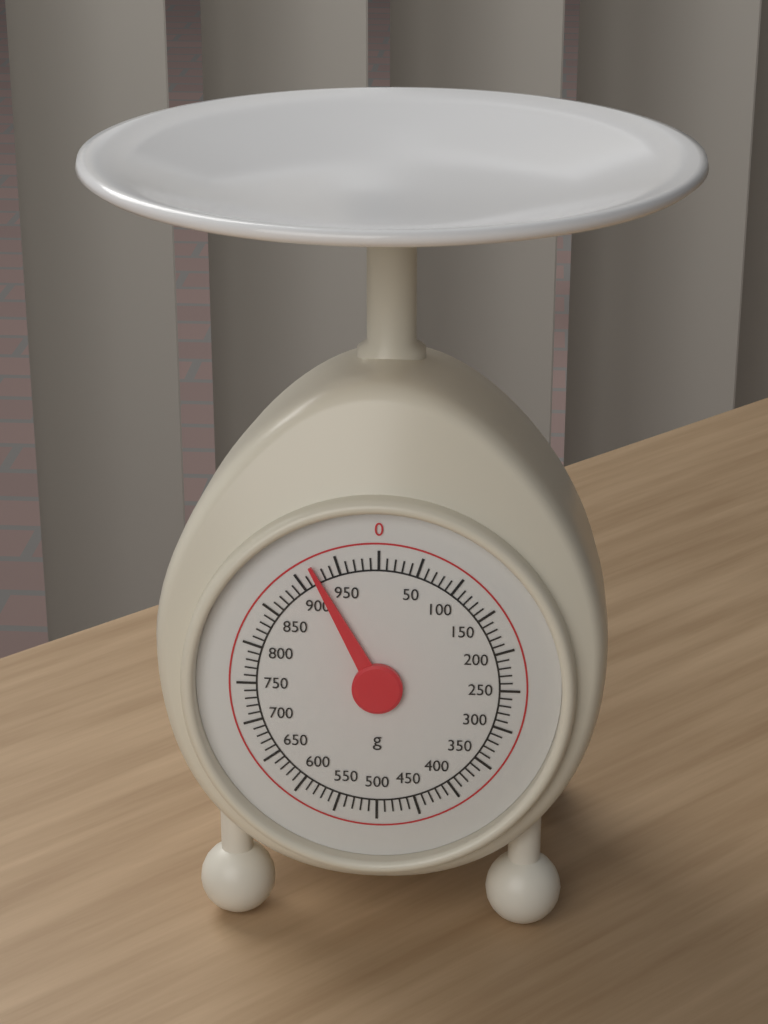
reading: 920 g
